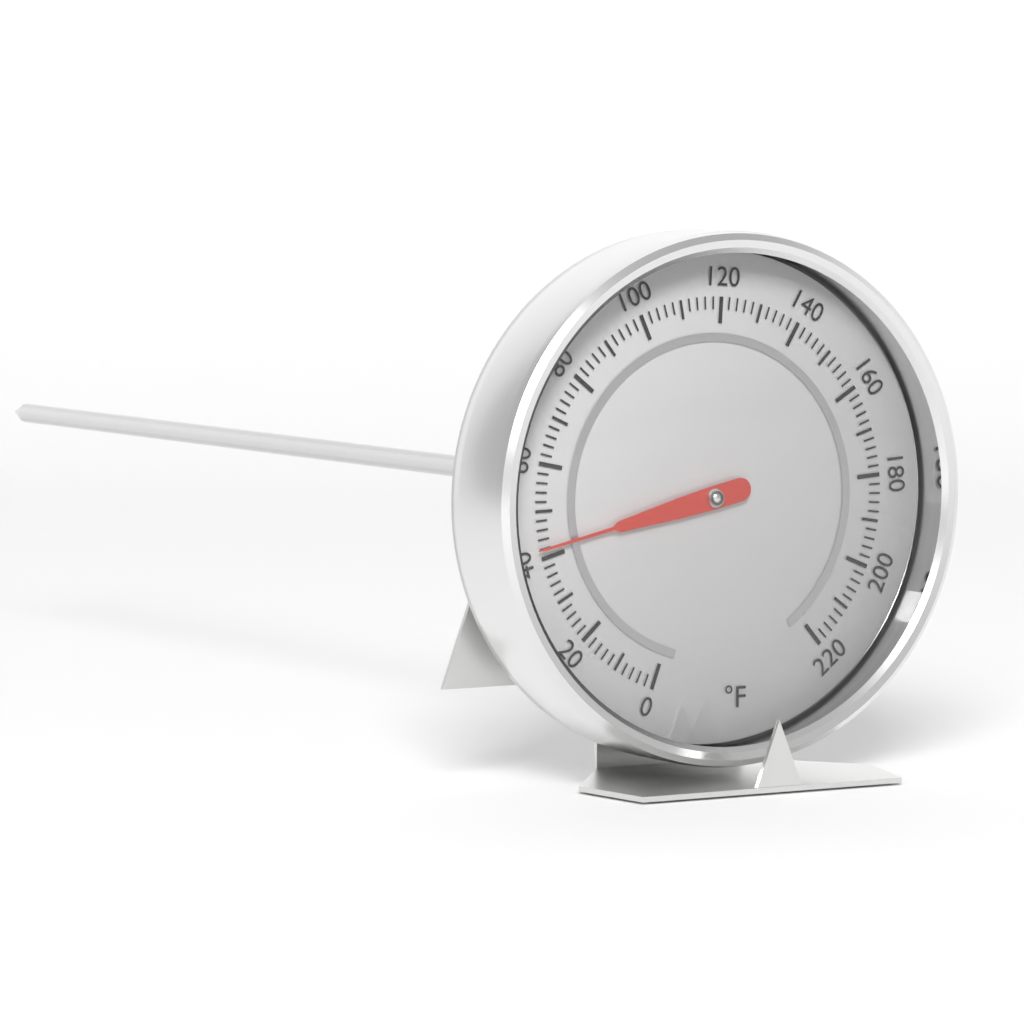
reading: 42 °F
